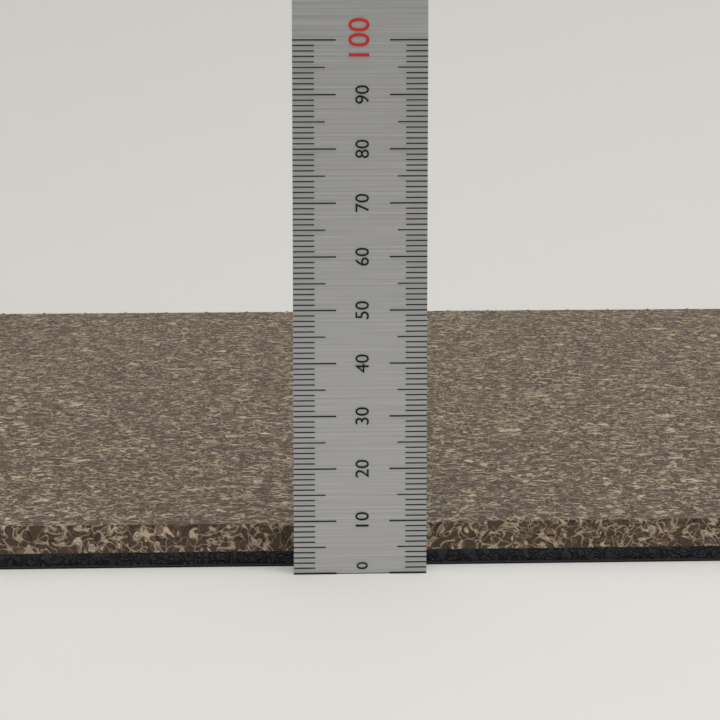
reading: 8 (no unit)
